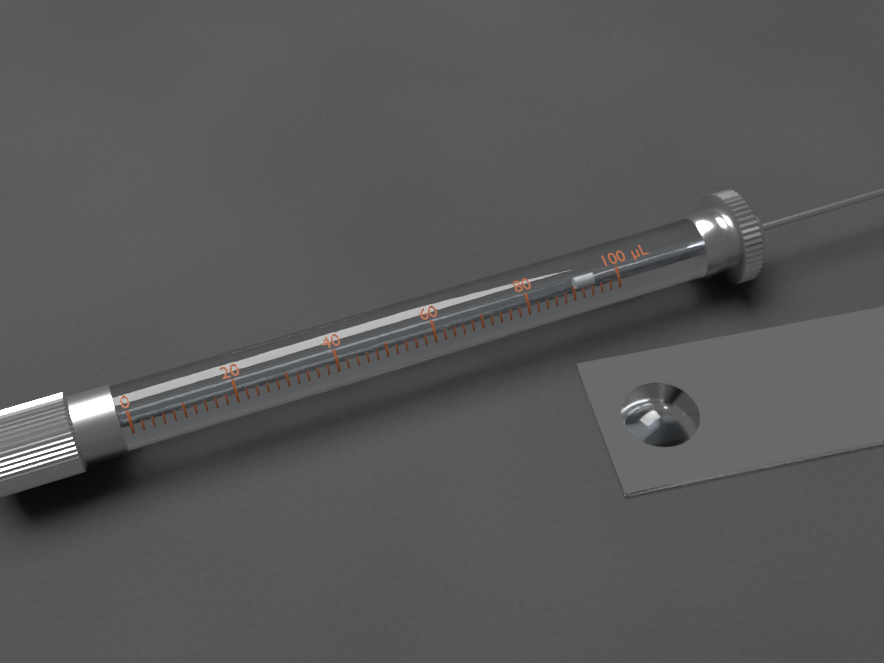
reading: 92 µL
